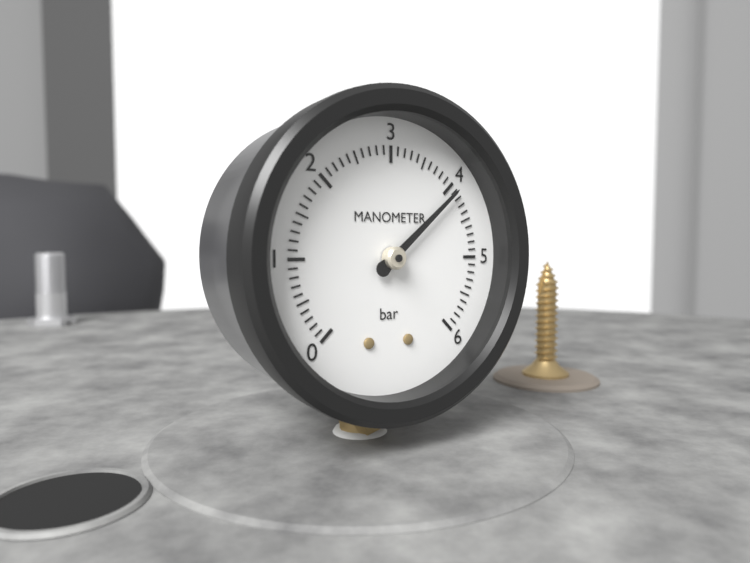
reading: 4.1 bar
